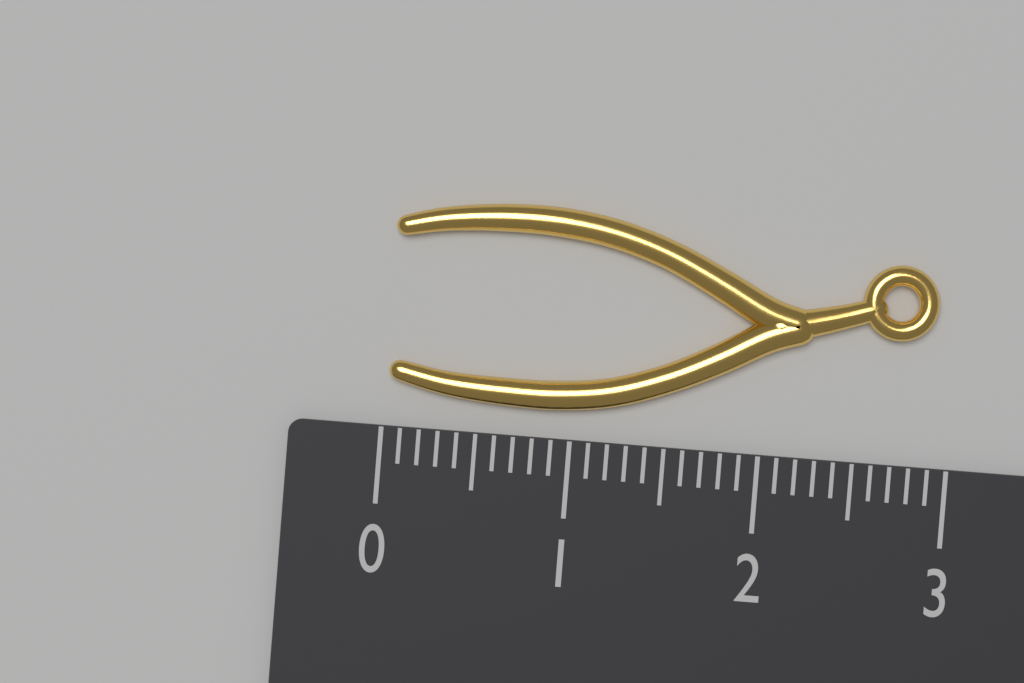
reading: 2.9 (no unit)
